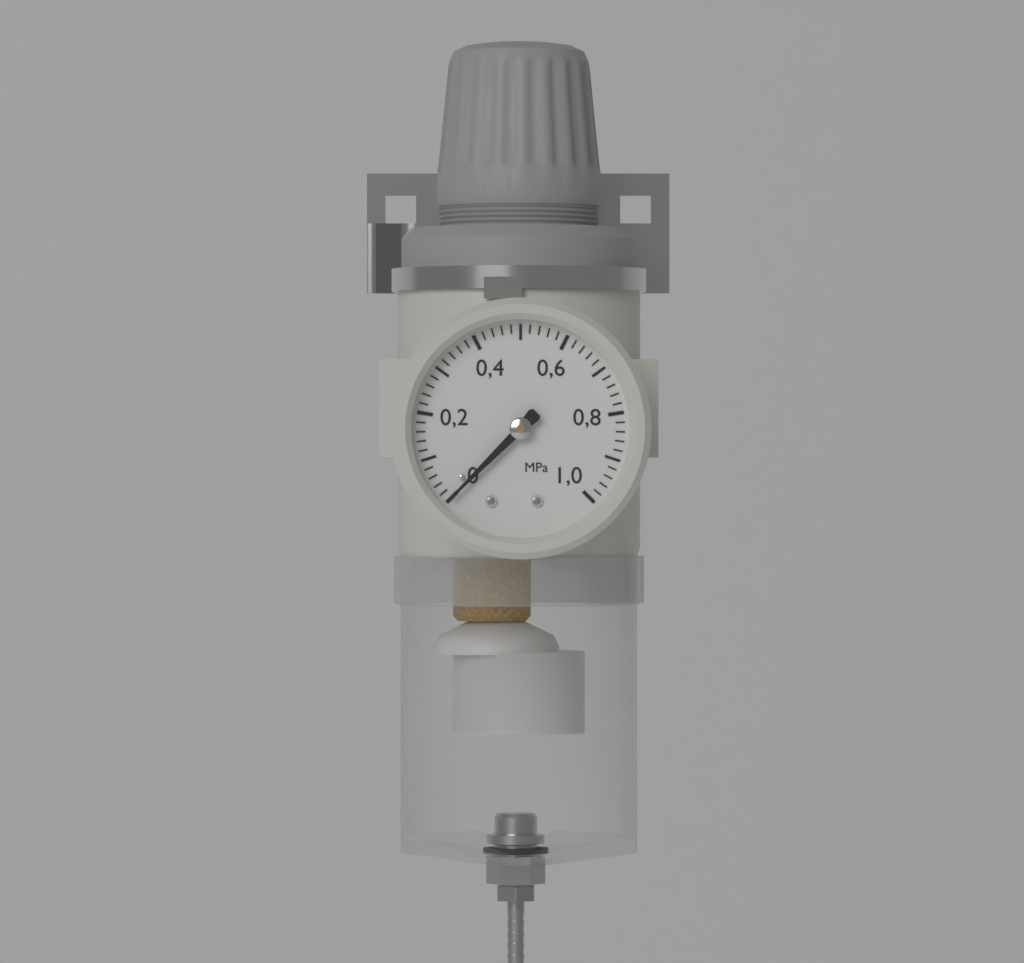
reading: 0.00 MPa
